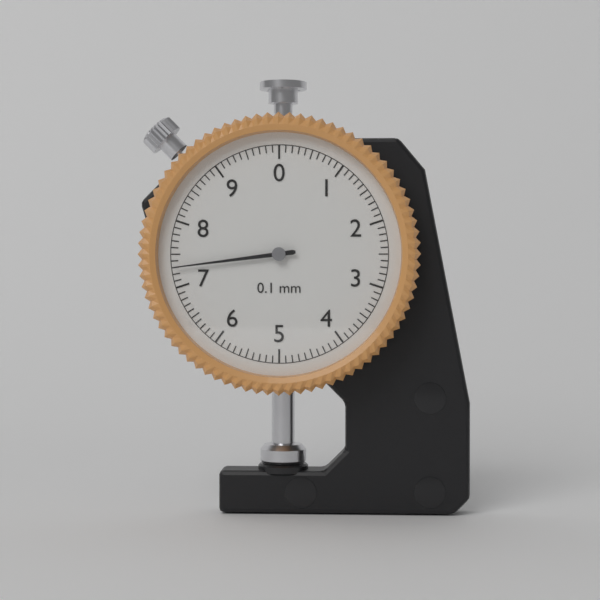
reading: 7.3 mm
